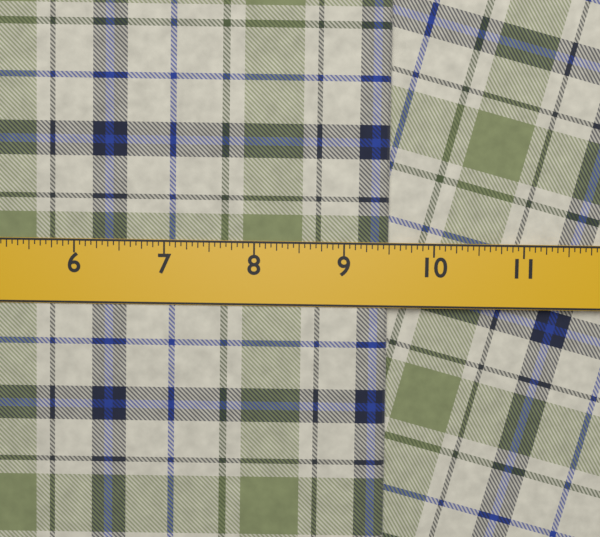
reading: 9.5000 in
